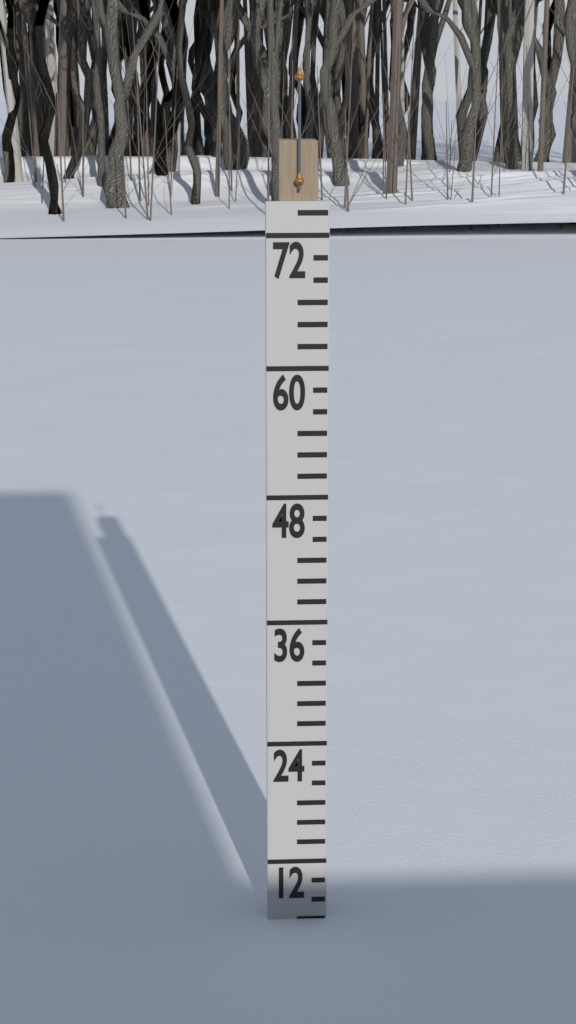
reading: 6 (no unit)
